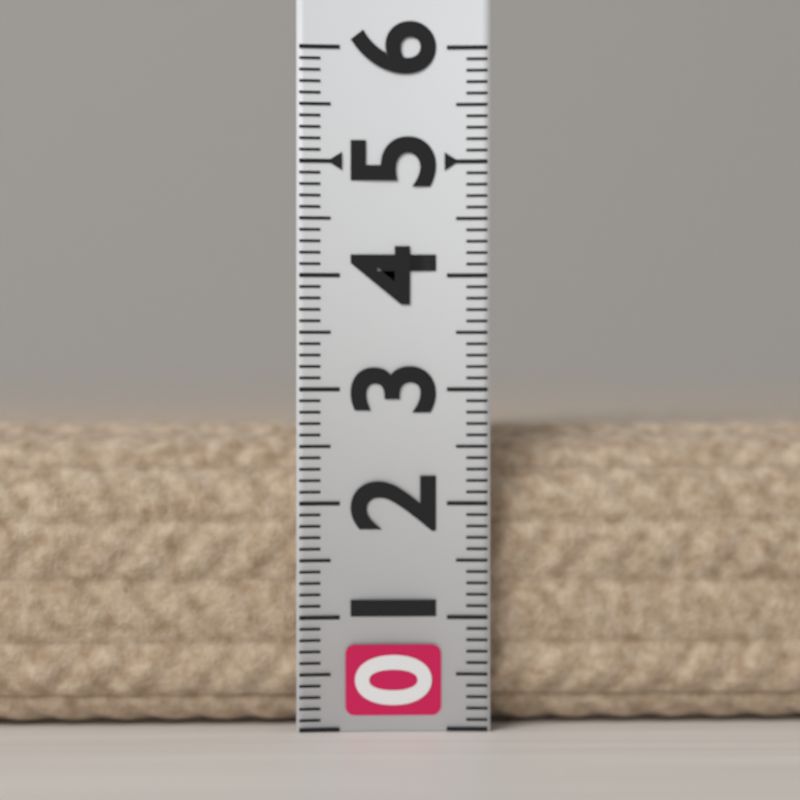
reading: 2.7 (no unit)
